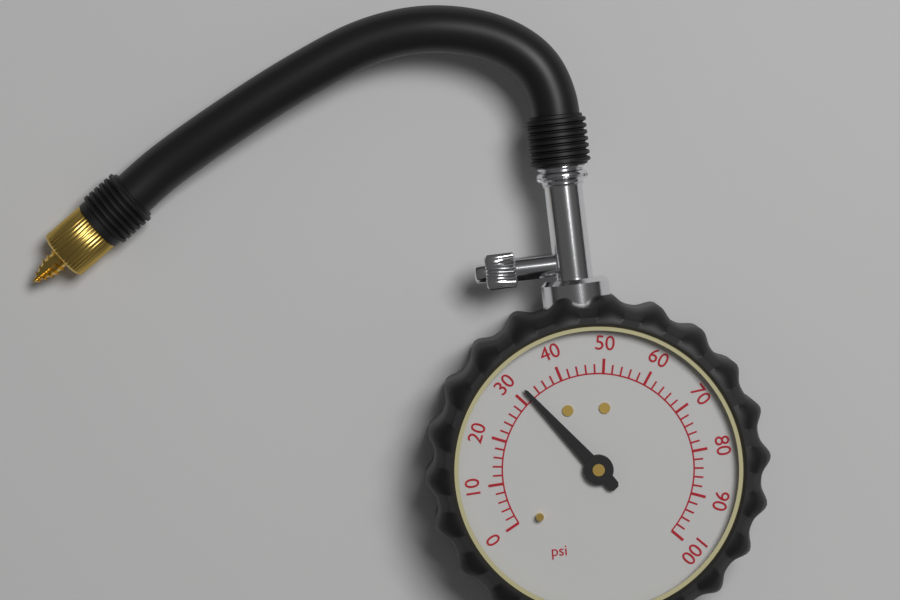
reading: 32 psi
